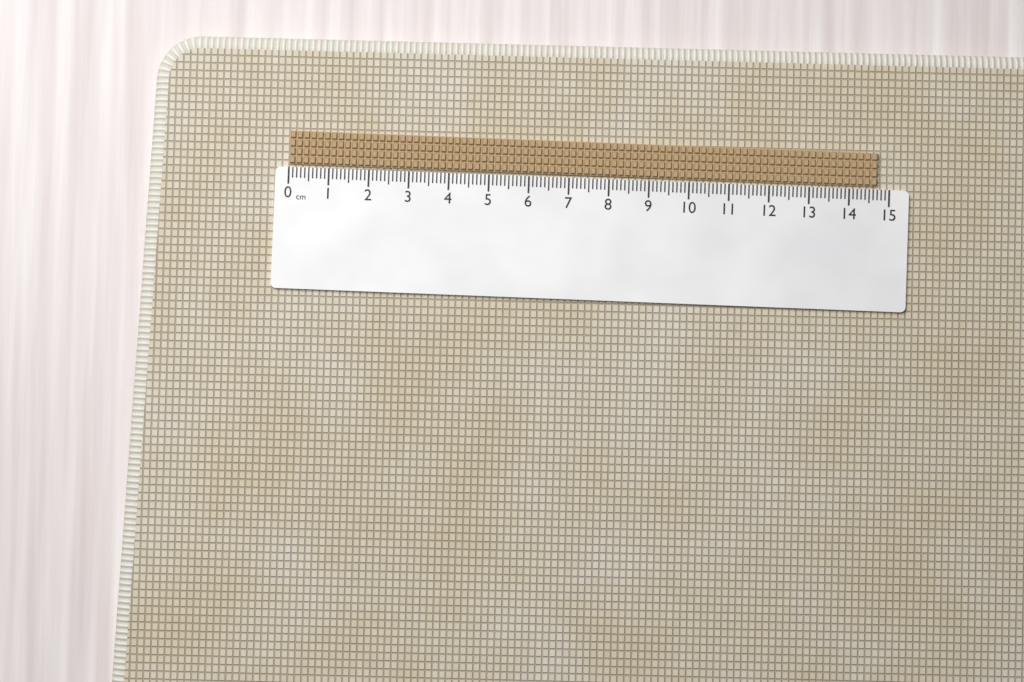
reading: 14.7 cm
